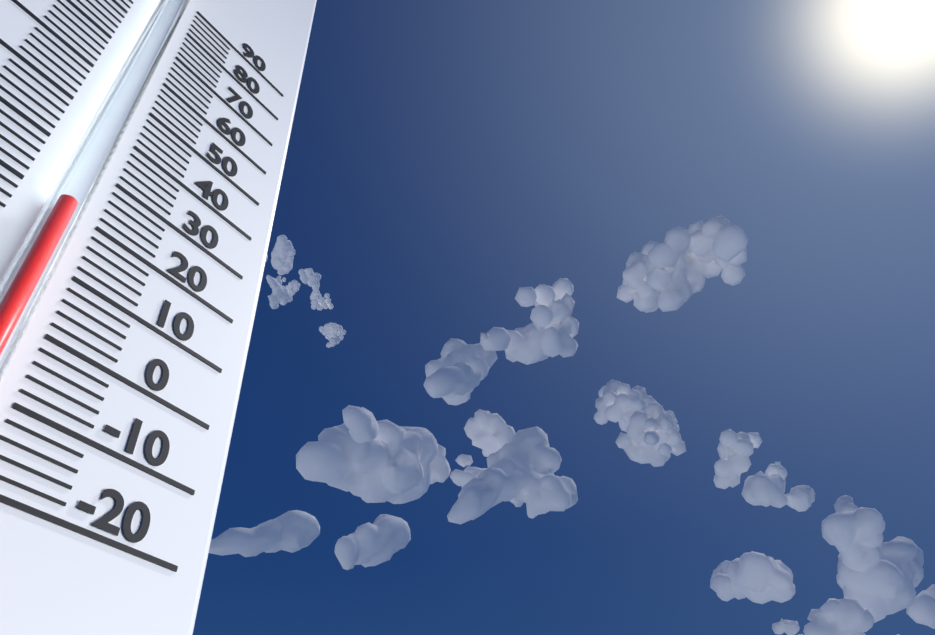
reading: 18 (no unit)
